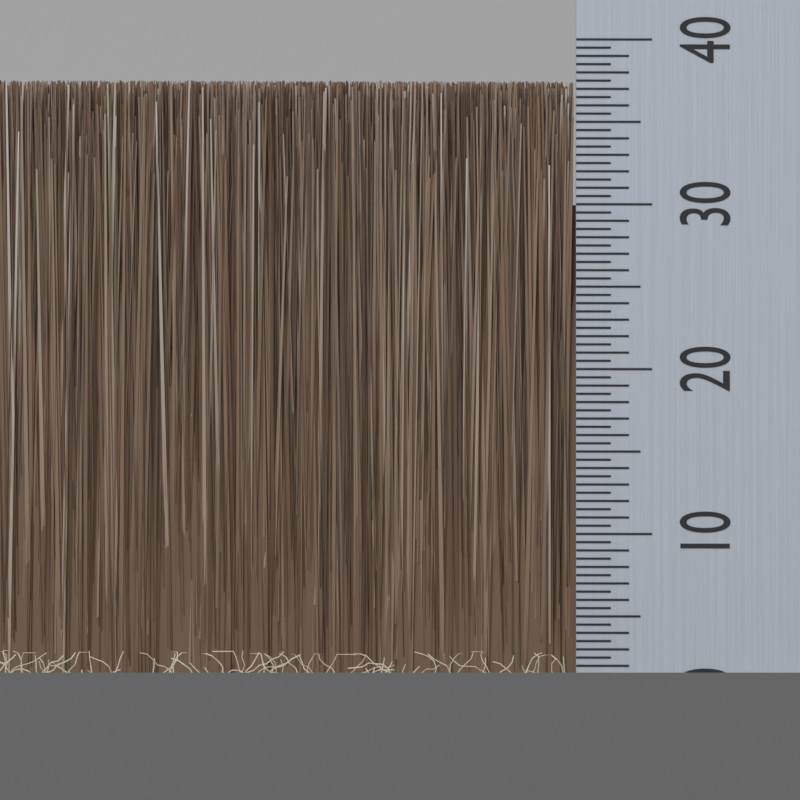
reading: 37.5 (no unit)
